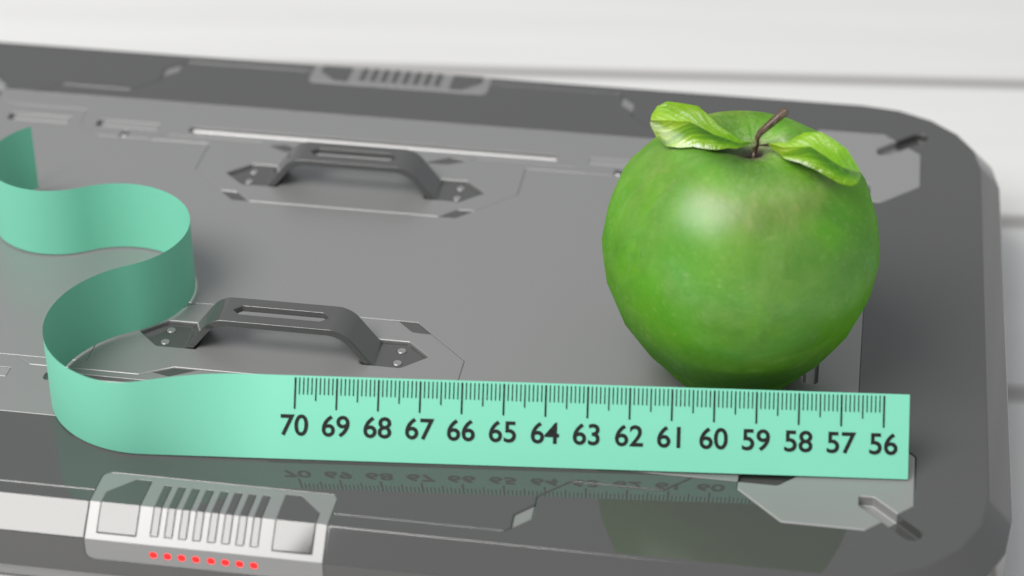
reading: 62.8 (no unit)
